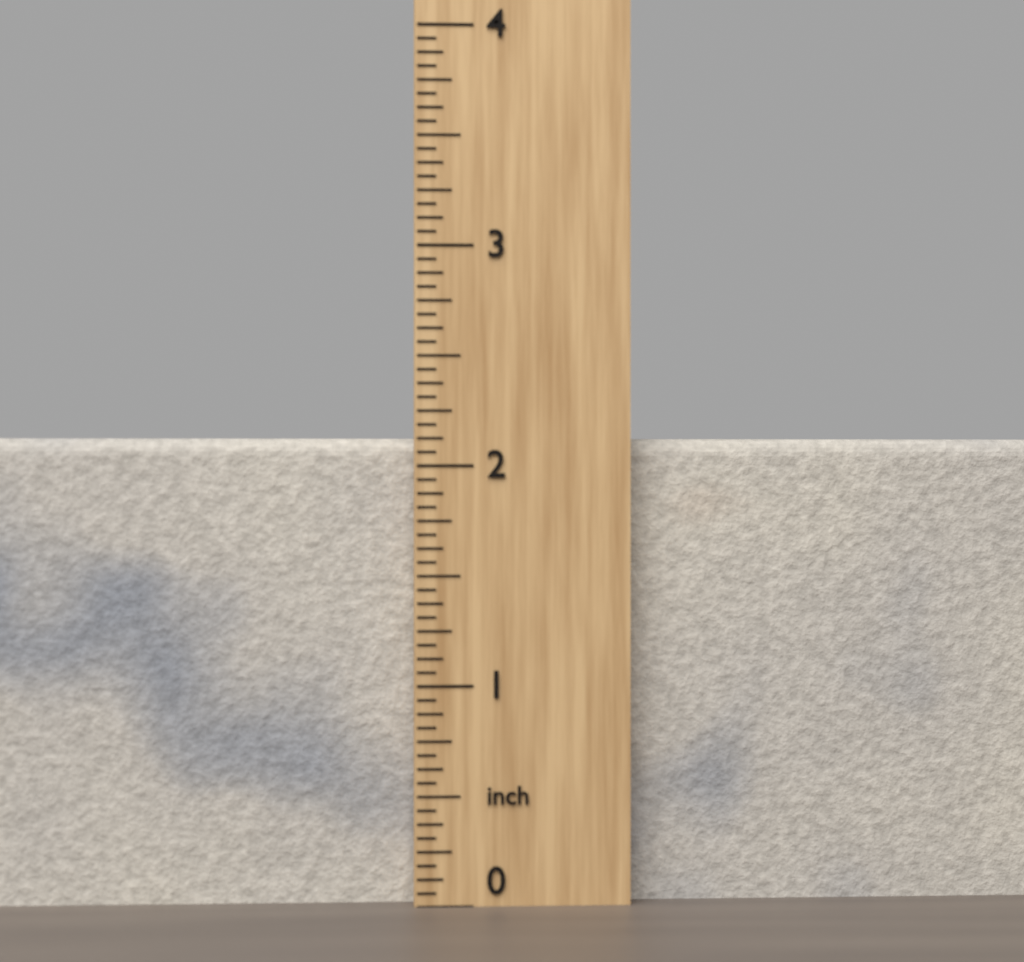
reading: 2.1250 inch
